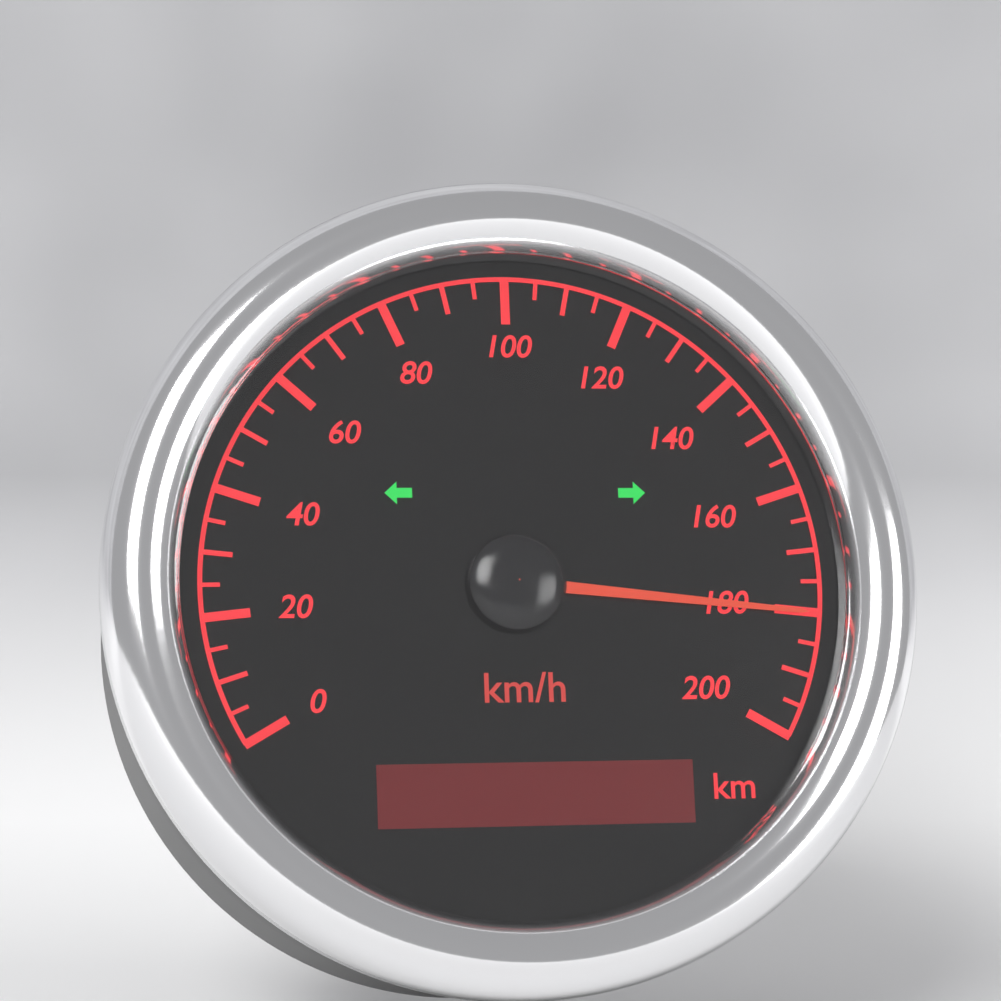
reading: 180 km/h
